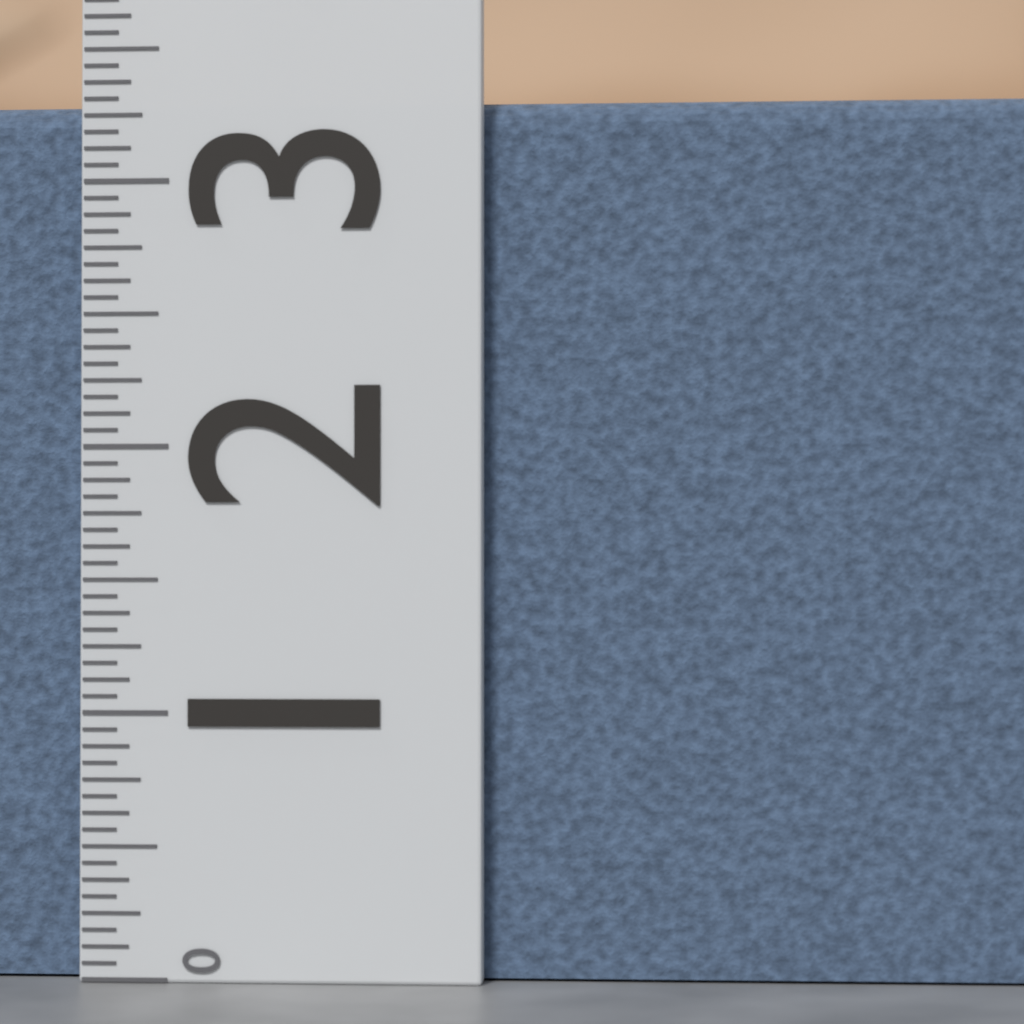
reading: 3.3125 (no unit)
